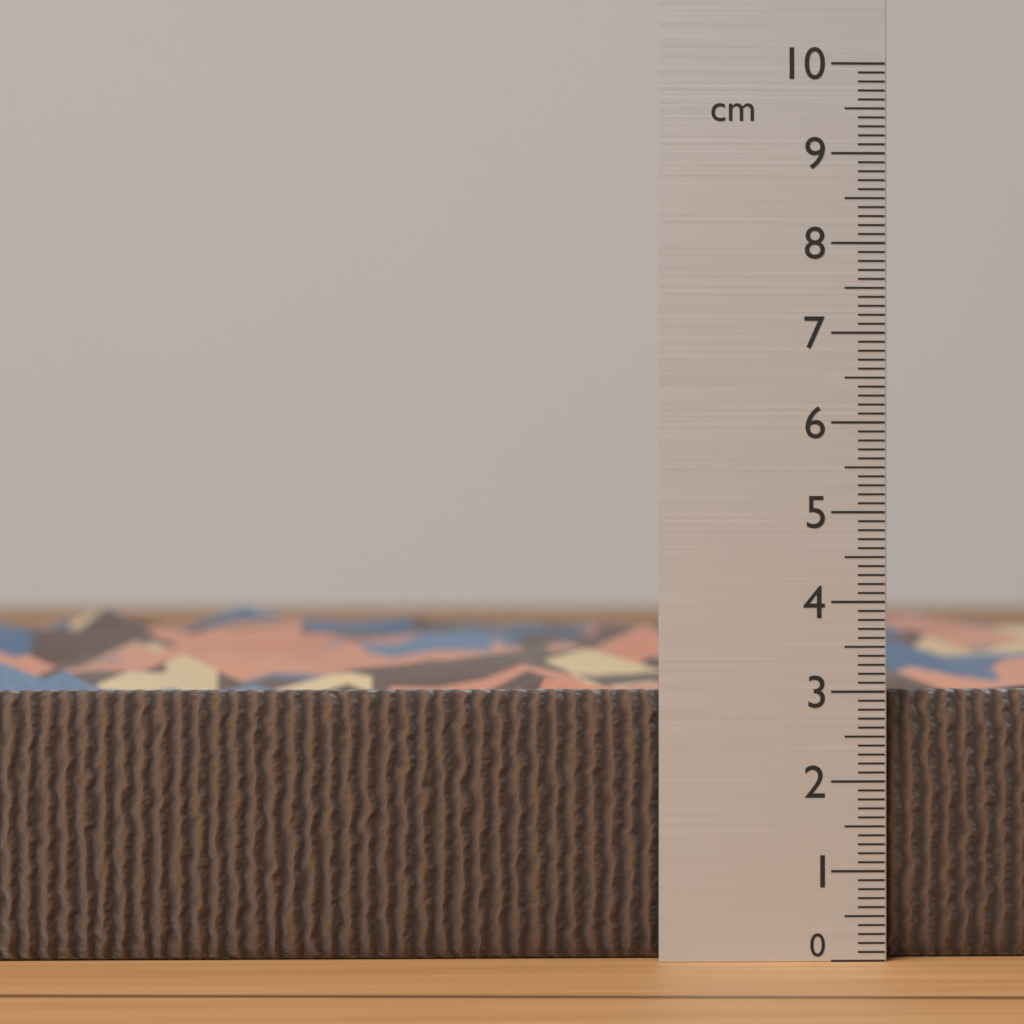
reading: 3.0 cm
